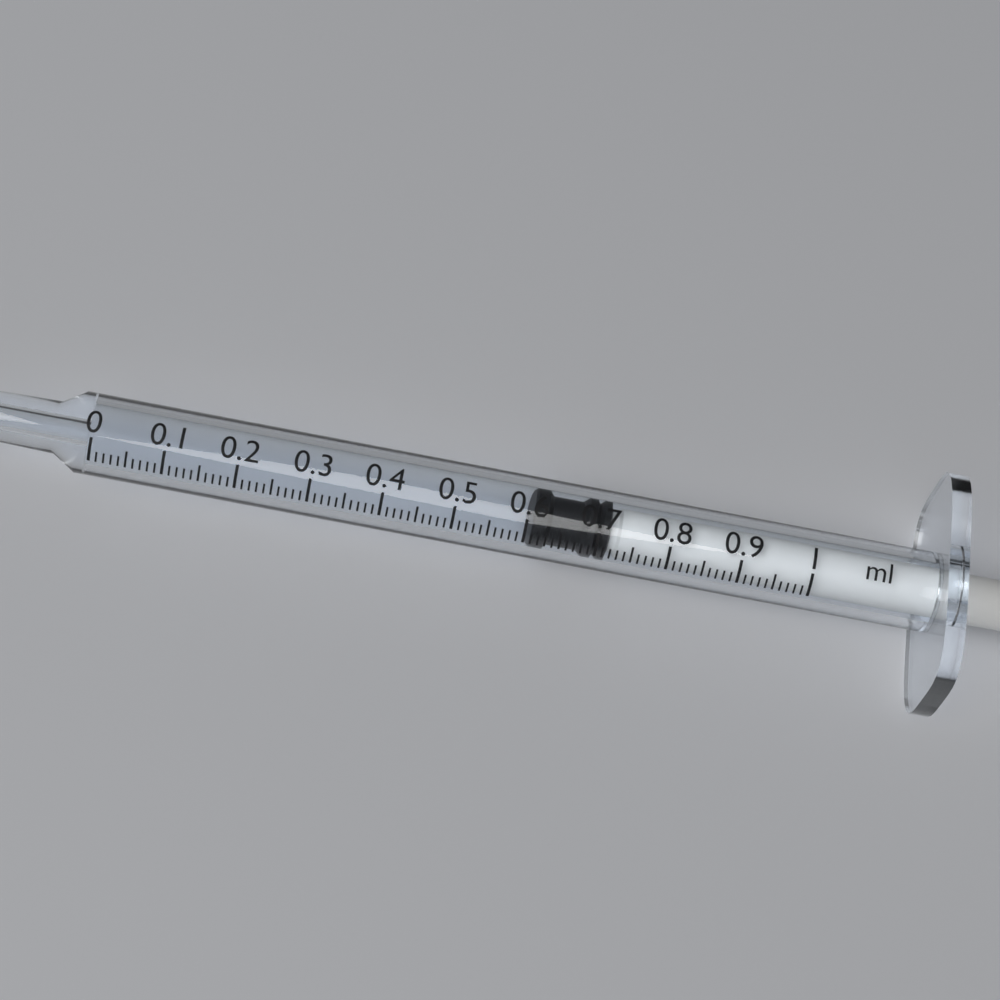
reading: 0.61 ml
